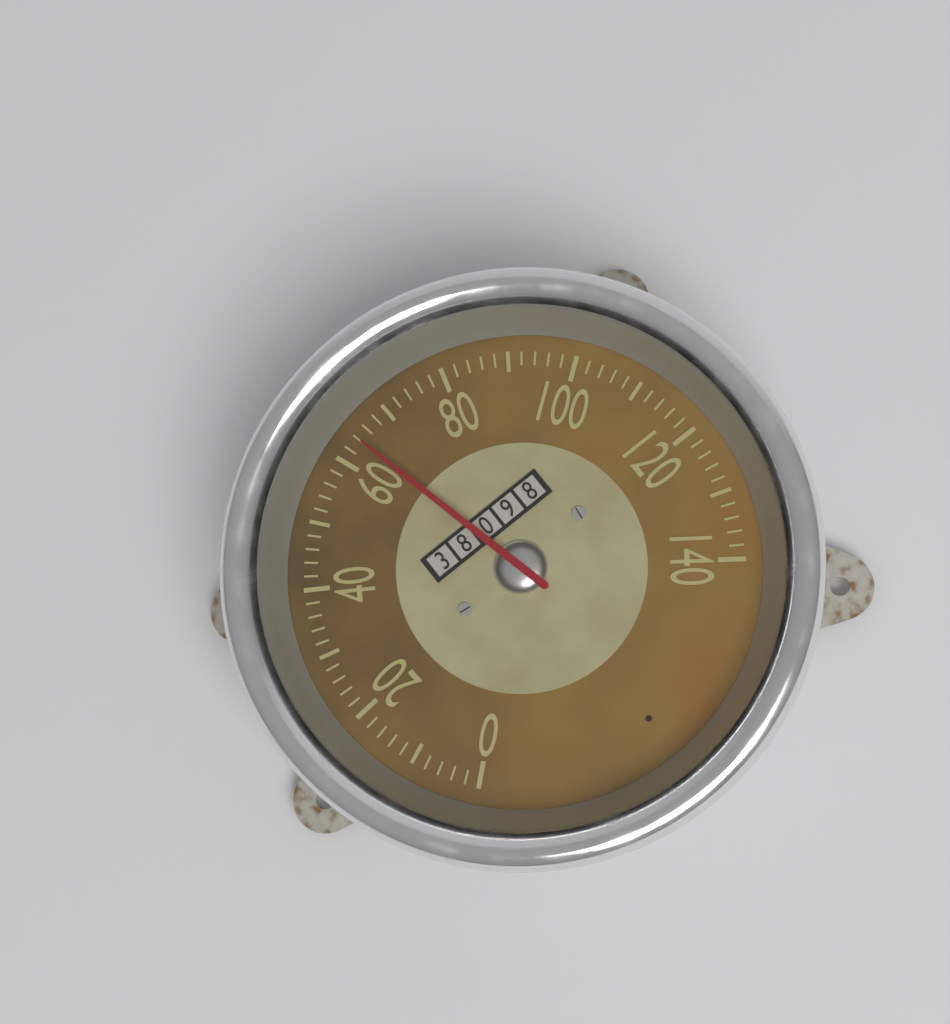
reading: 64 (no unit)
